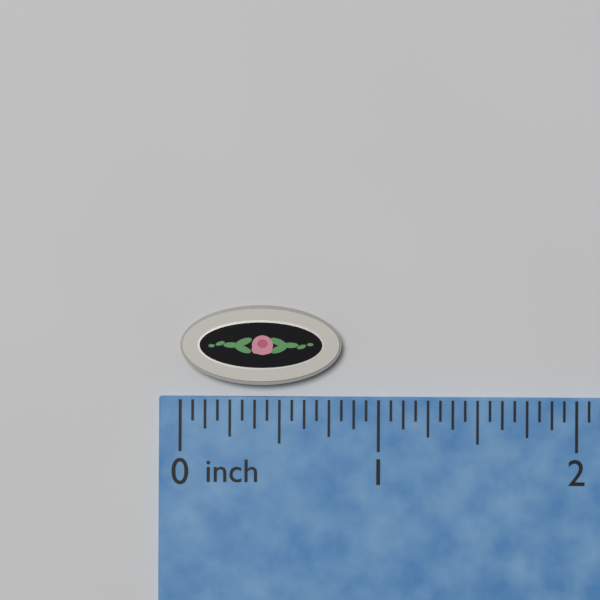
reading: 0.8125 inch
